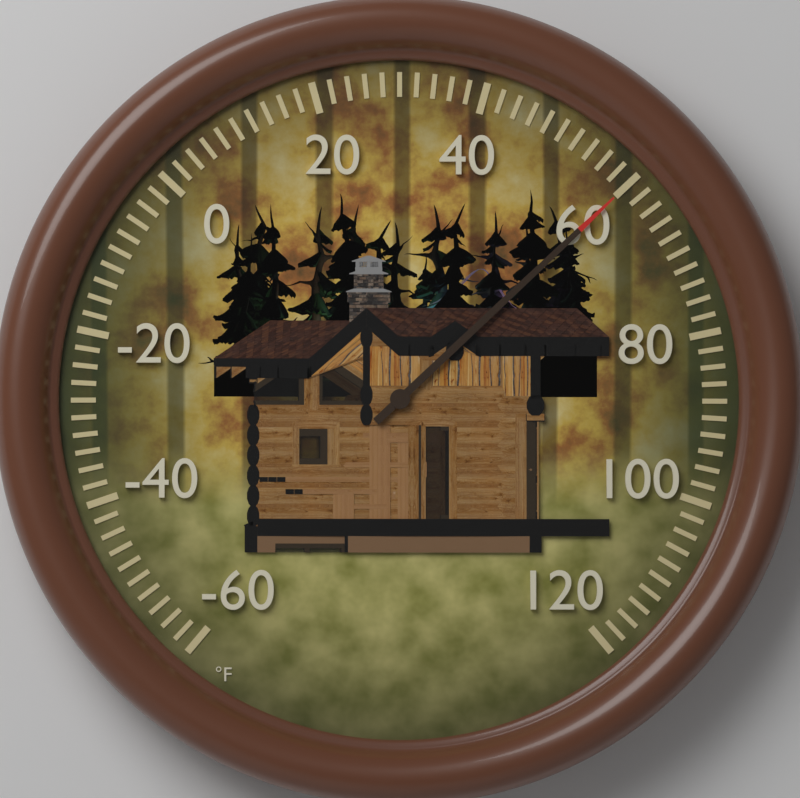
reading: 60 °F
